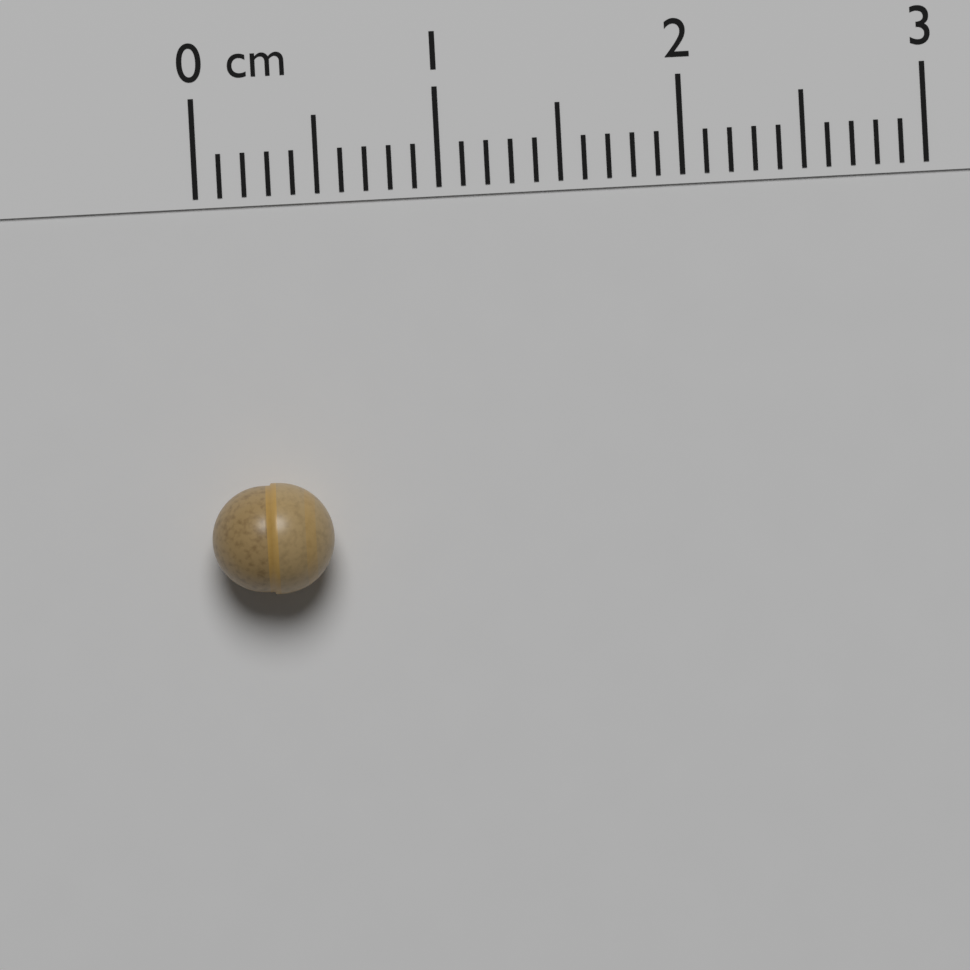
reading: 0.5 cm
